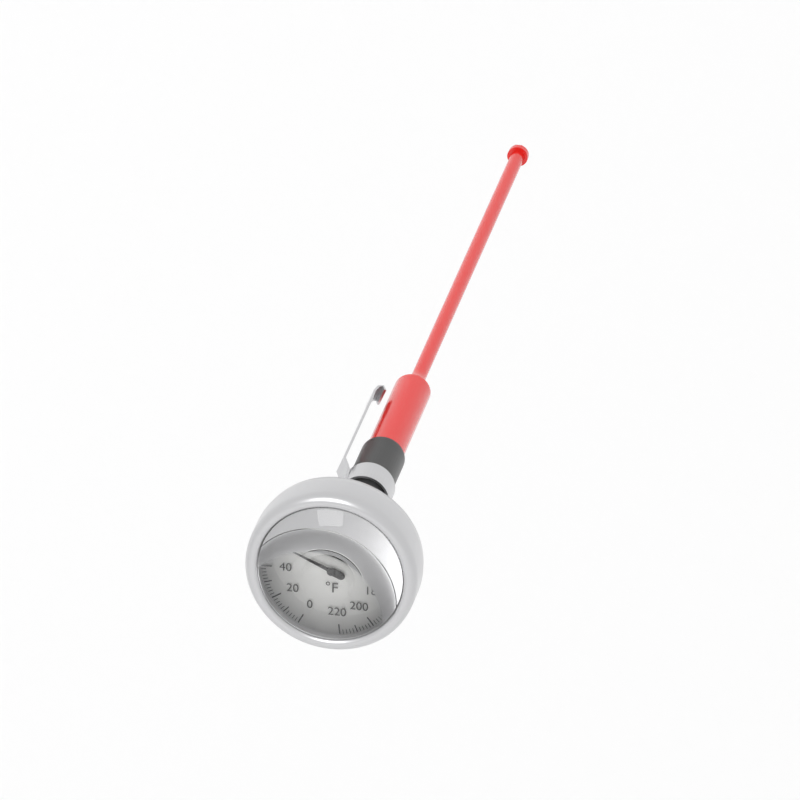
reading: 58 °F
